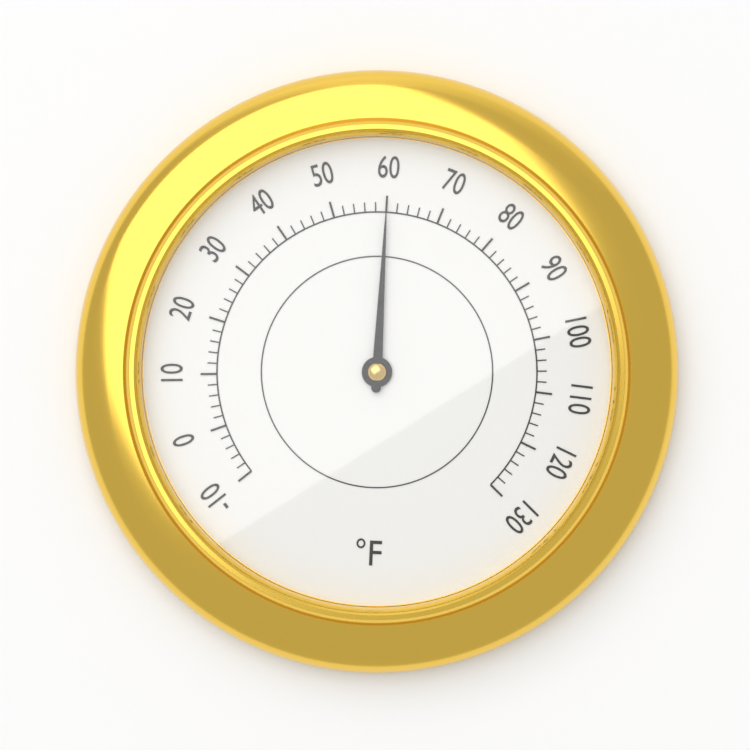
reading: 60 °F
